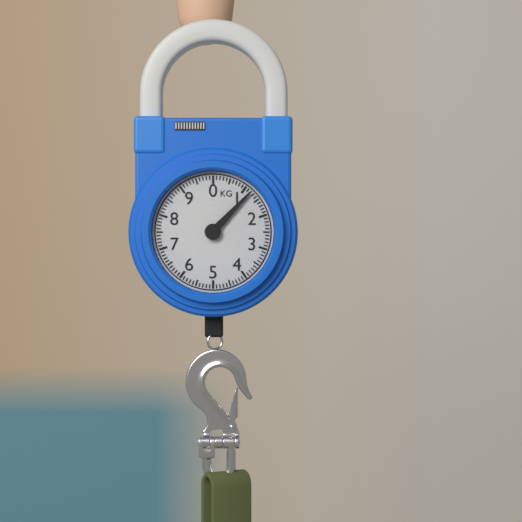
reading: 1.2 kg
